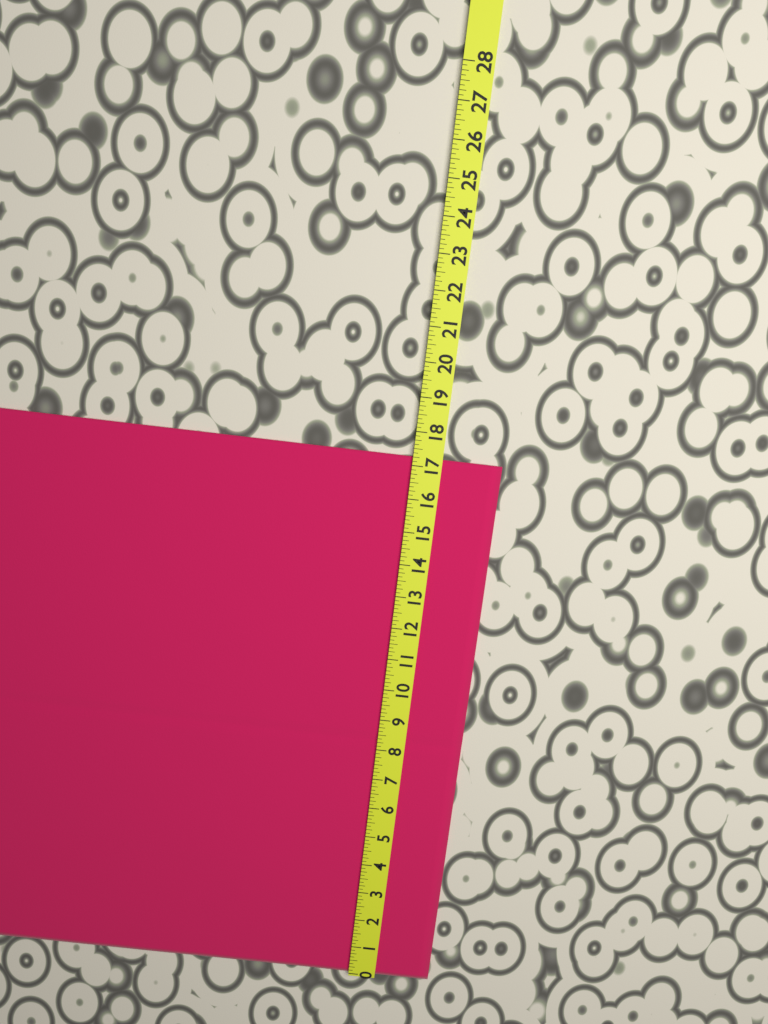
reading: 17.250 (no unit)
